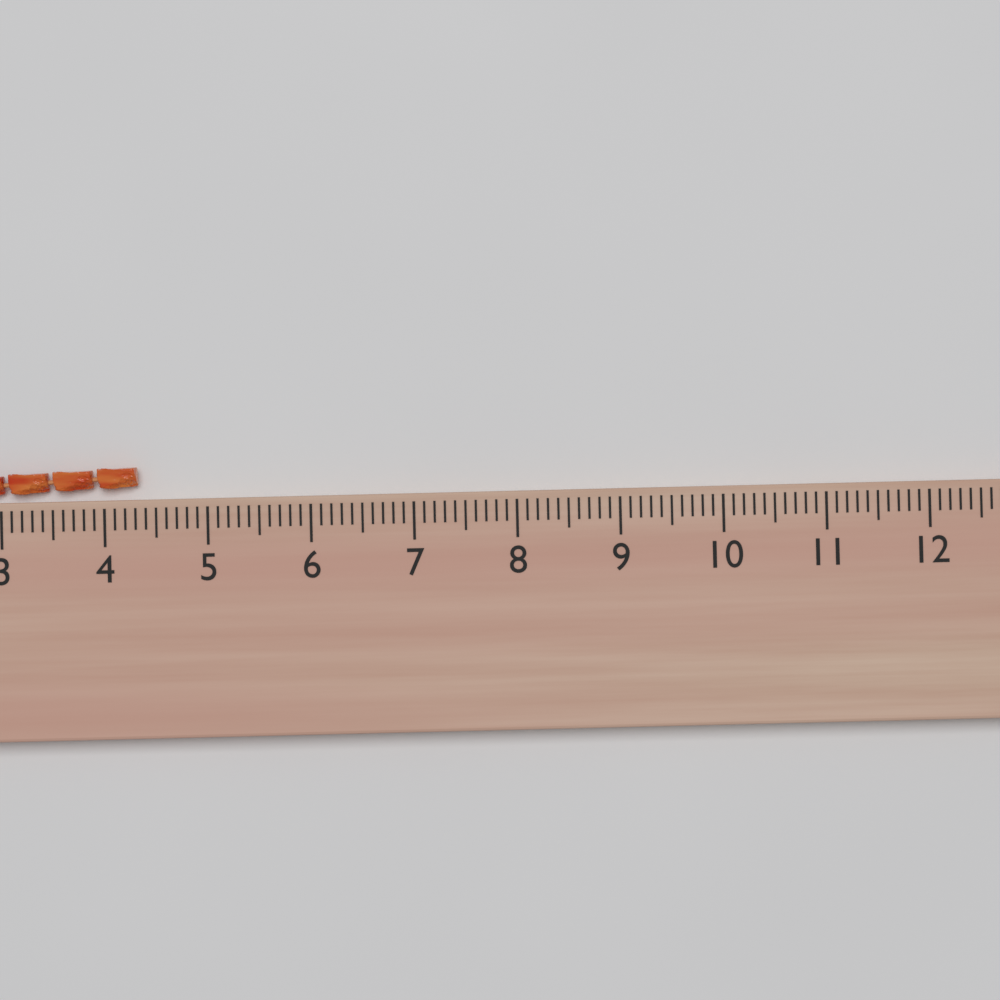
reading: 4.3 (no unit)
